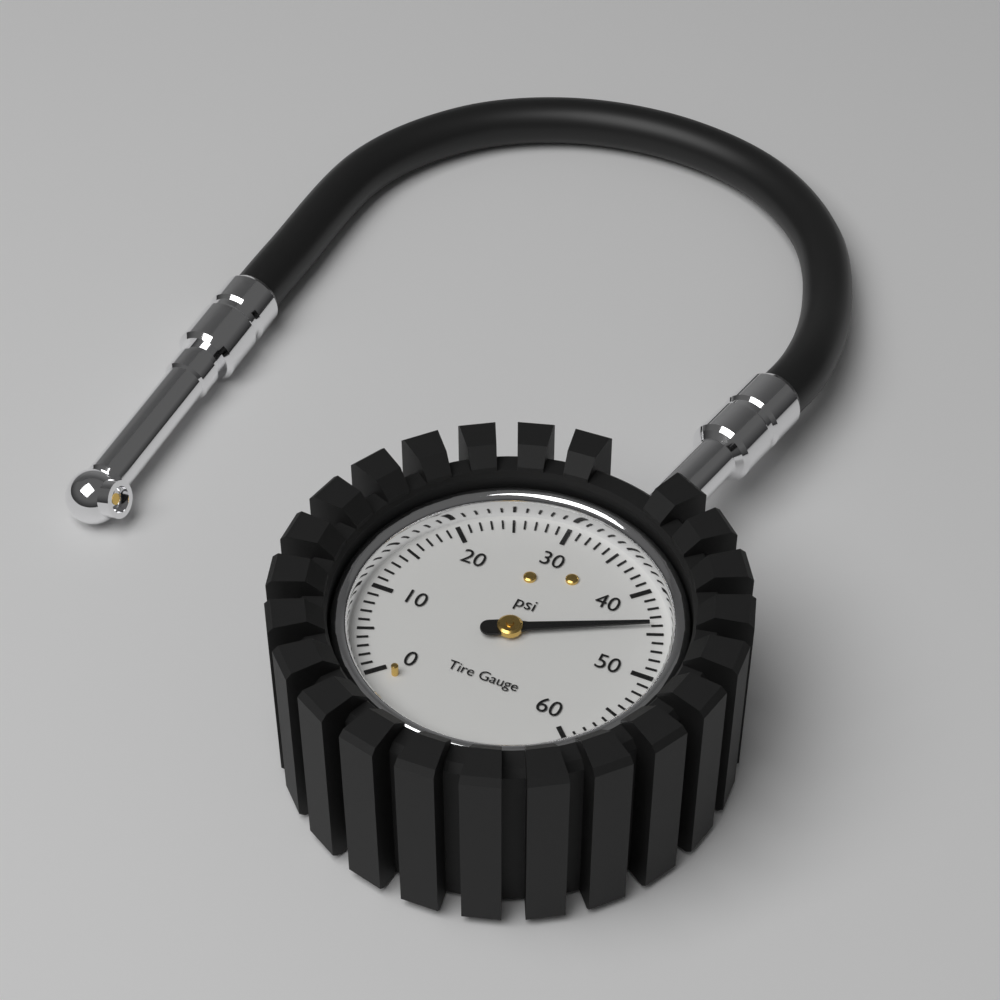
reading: 44 psi
